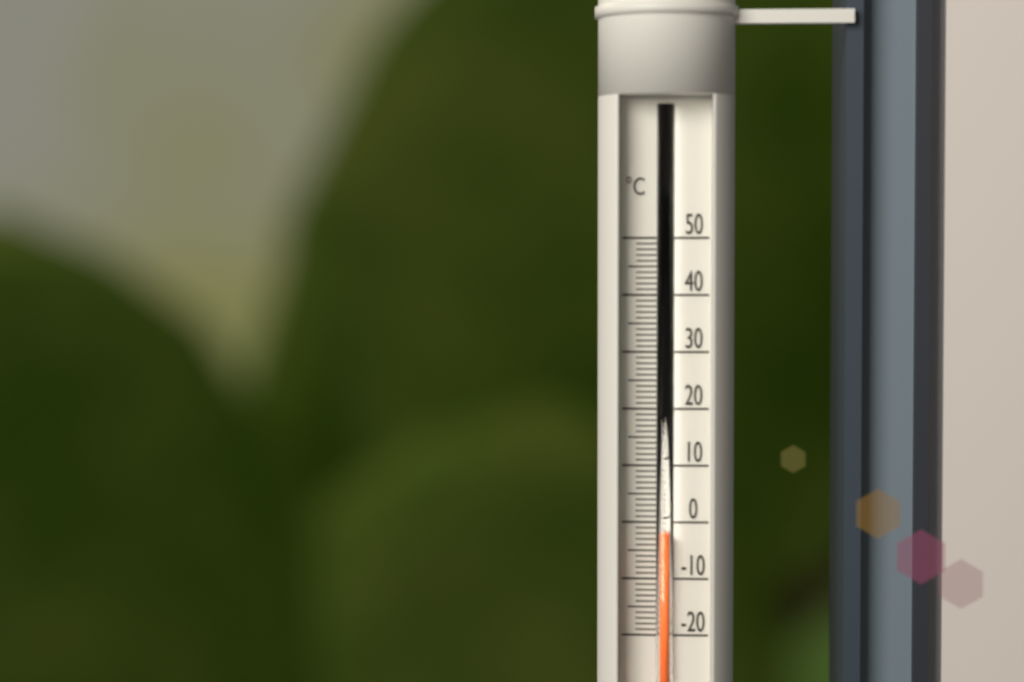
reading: -2 °C
